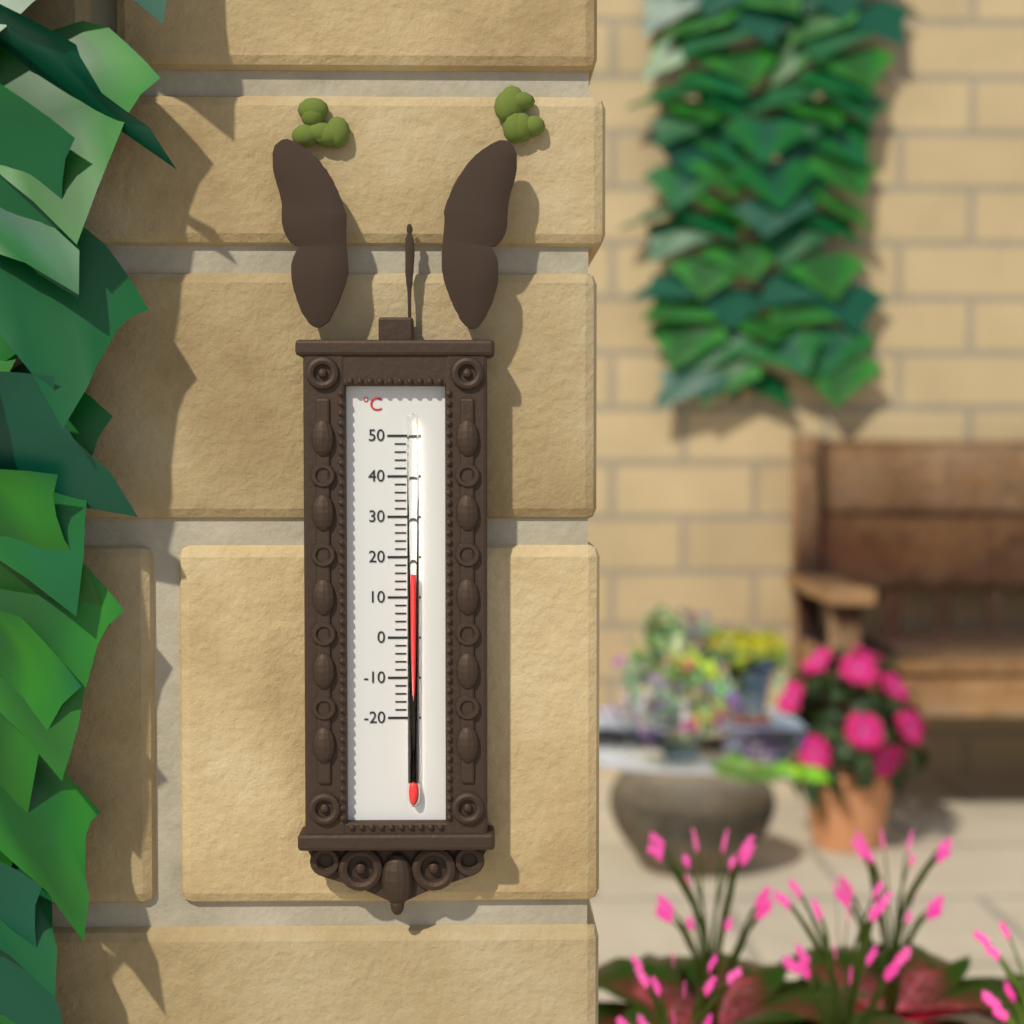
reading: 16 °C
